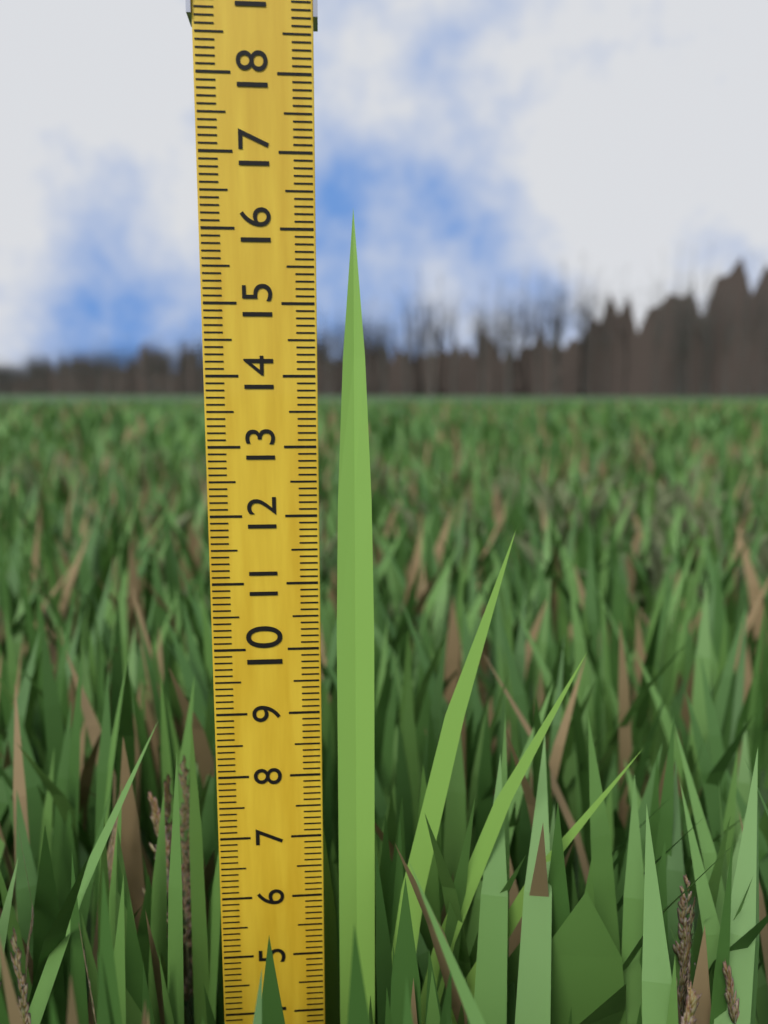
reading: 16.3 (no unit)
